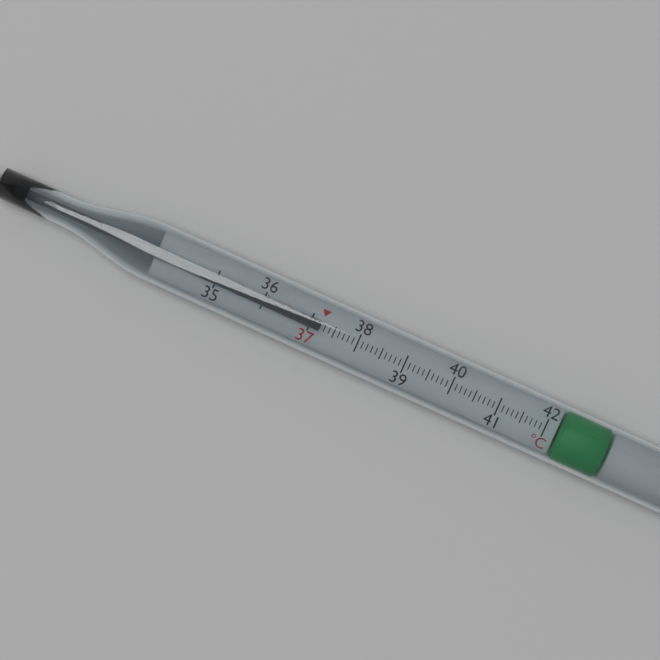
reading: 37.2 °C
